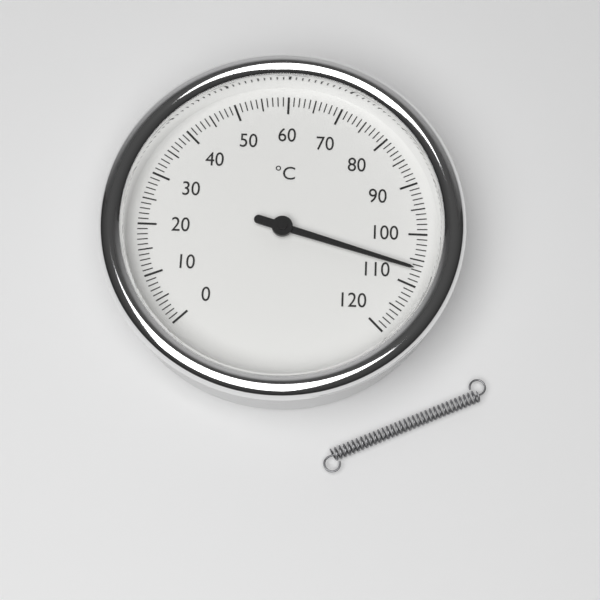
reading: 107 °C
